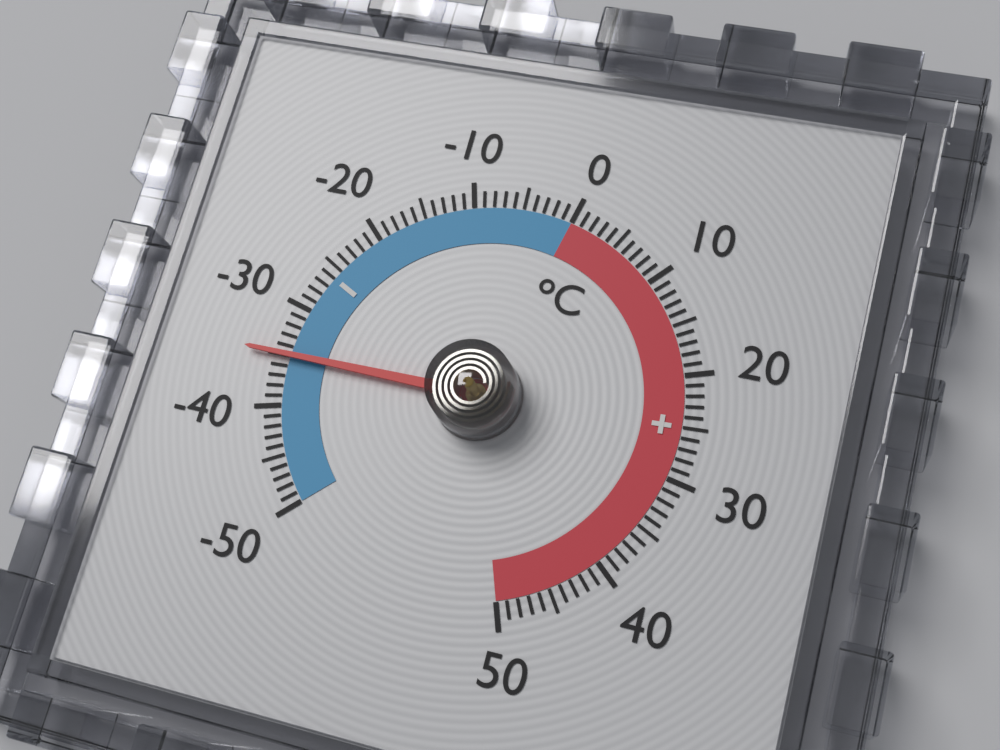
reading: -35 °C
